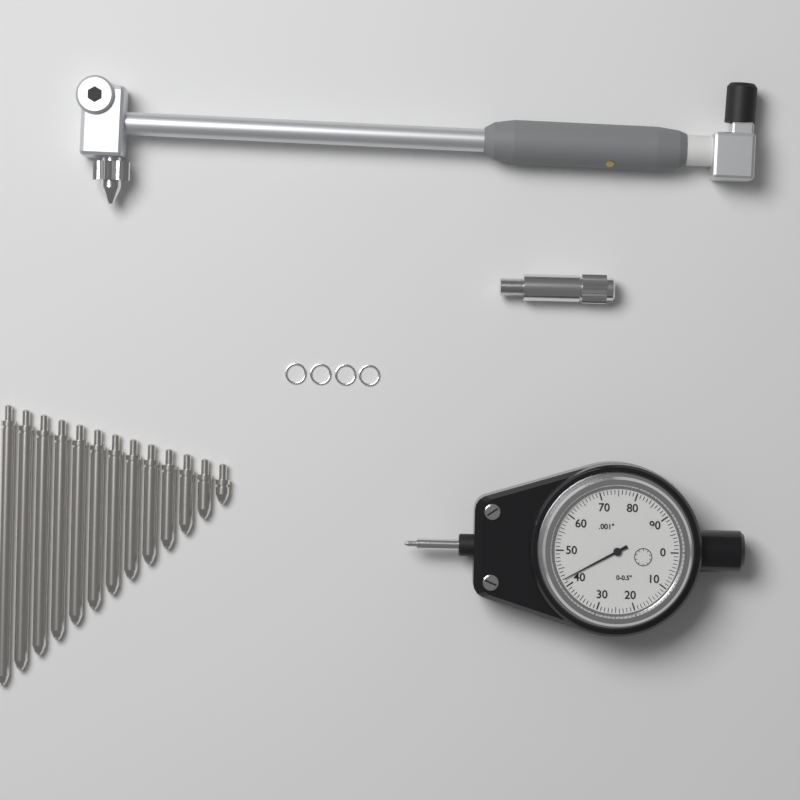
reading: 0.042 in
